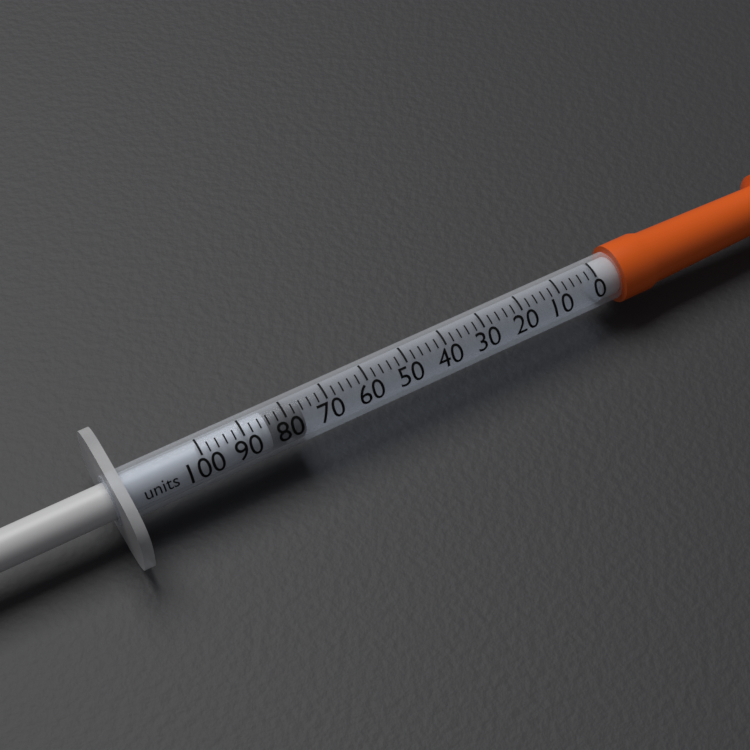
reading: 76 units
